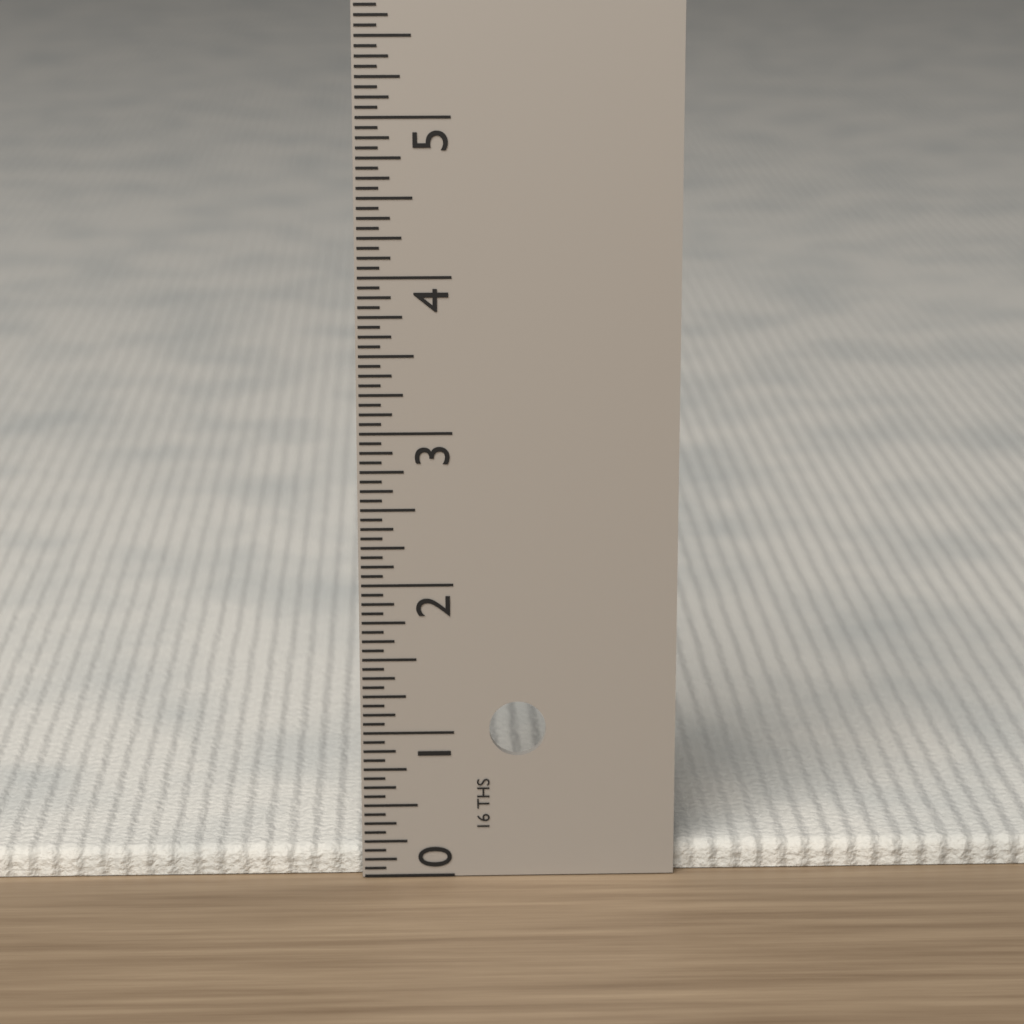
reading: 0.1875 in
